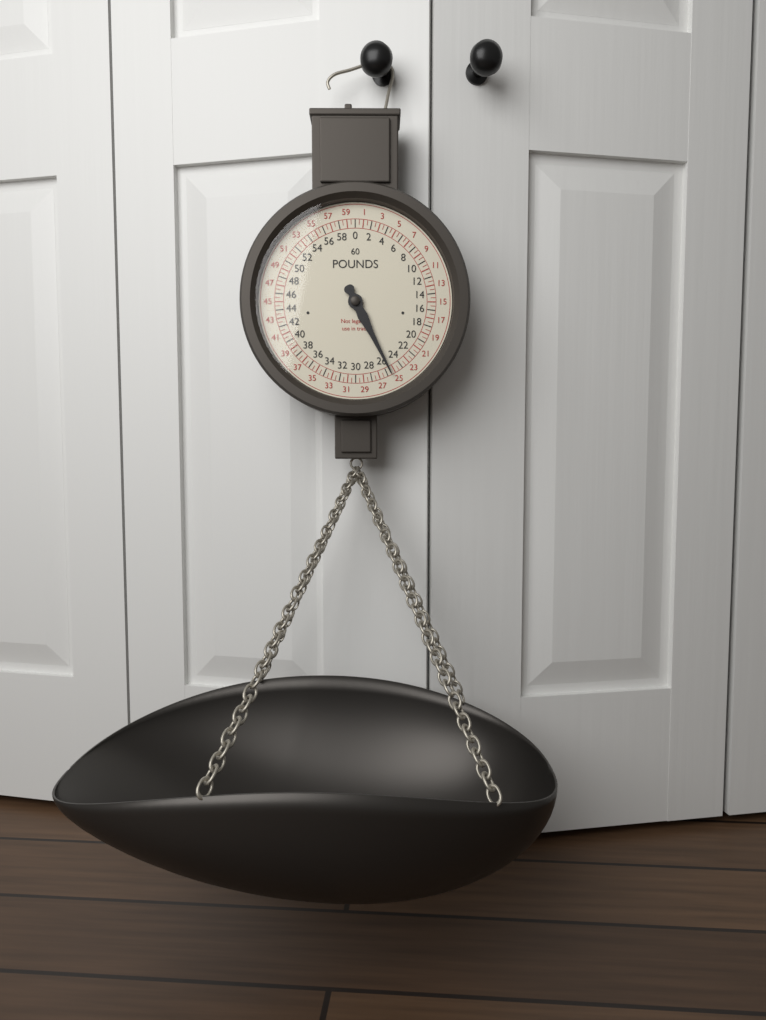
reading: 25.5 lb
